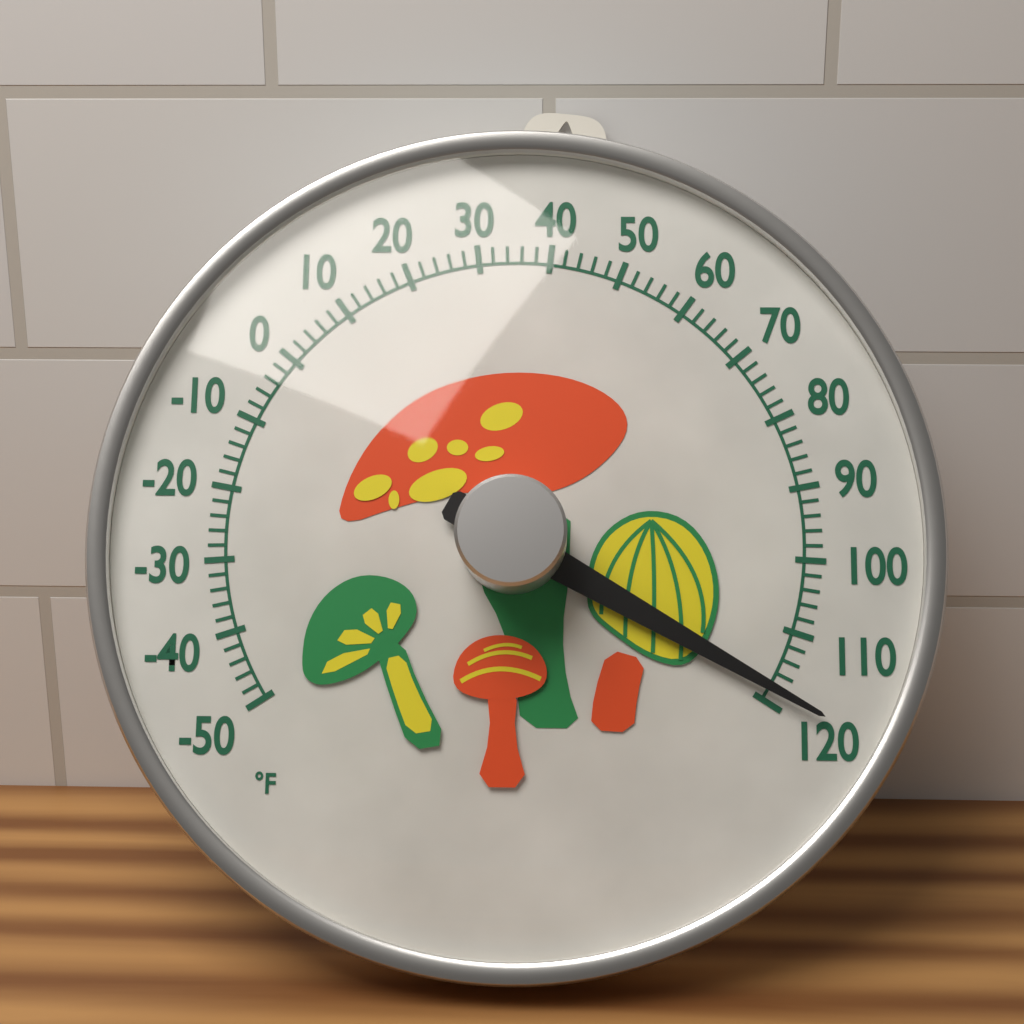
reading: 118 °F
